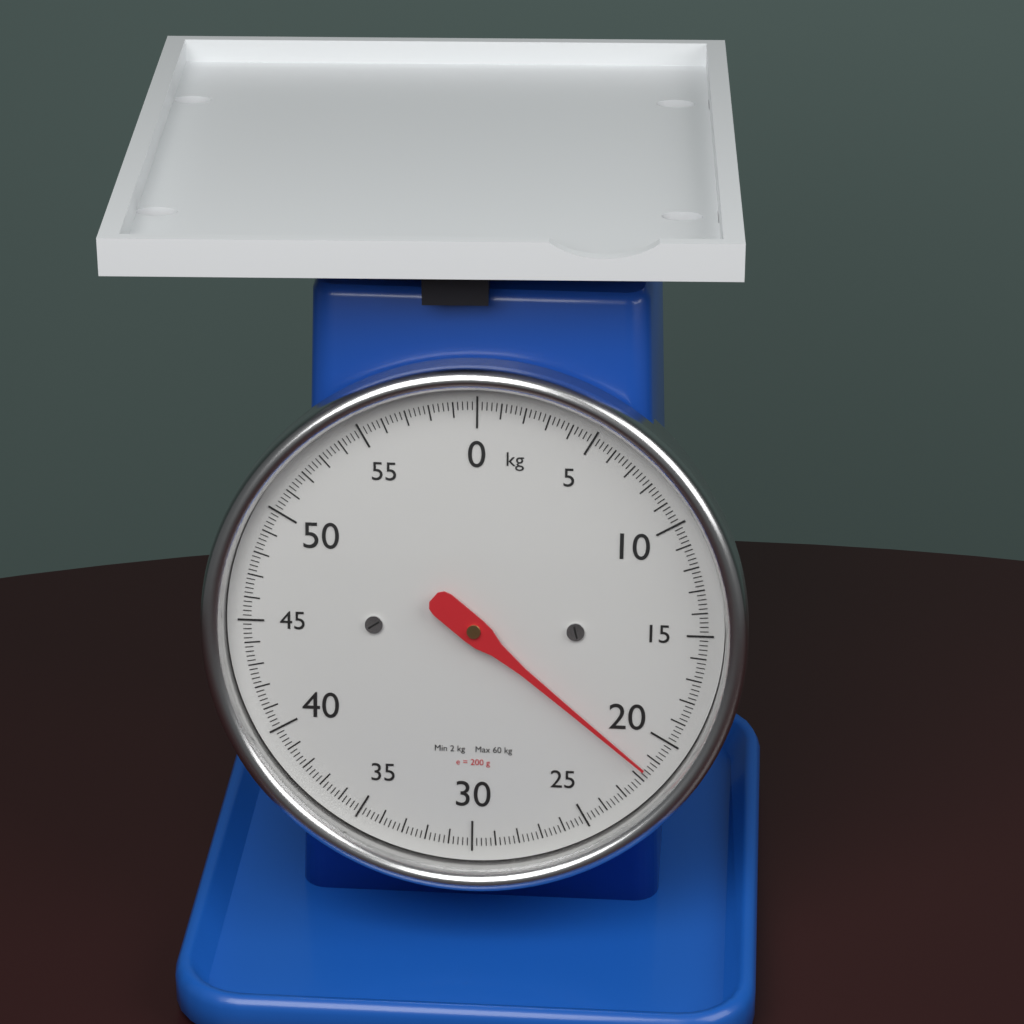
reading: 21.6 kg
